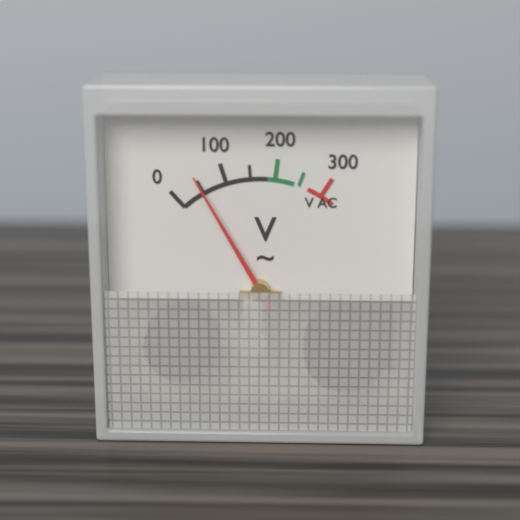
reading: 50 V
